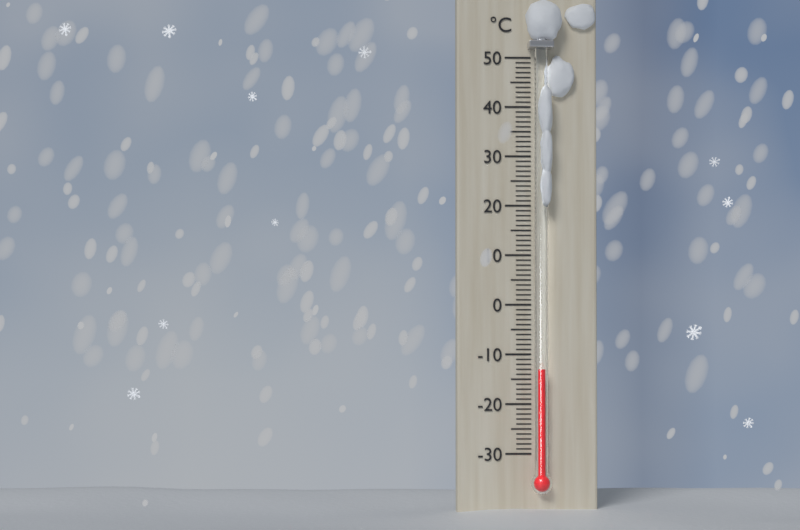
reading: -13 °C
